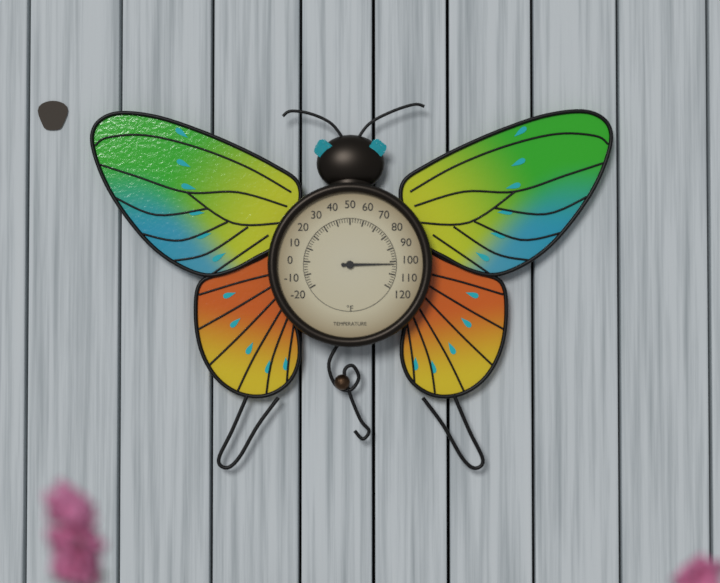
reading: 102 °F
